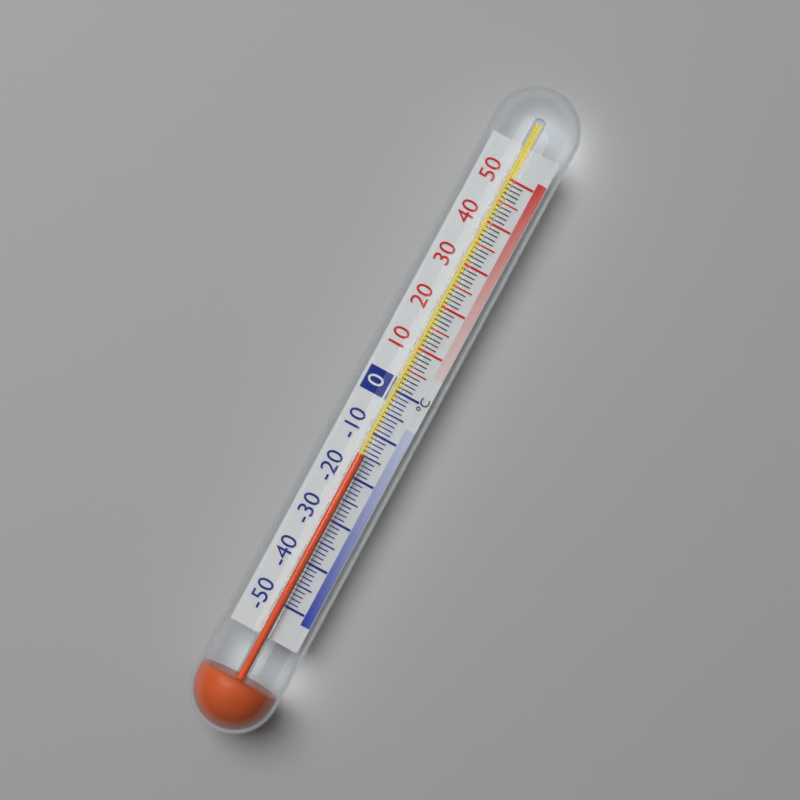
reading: -15 °C
